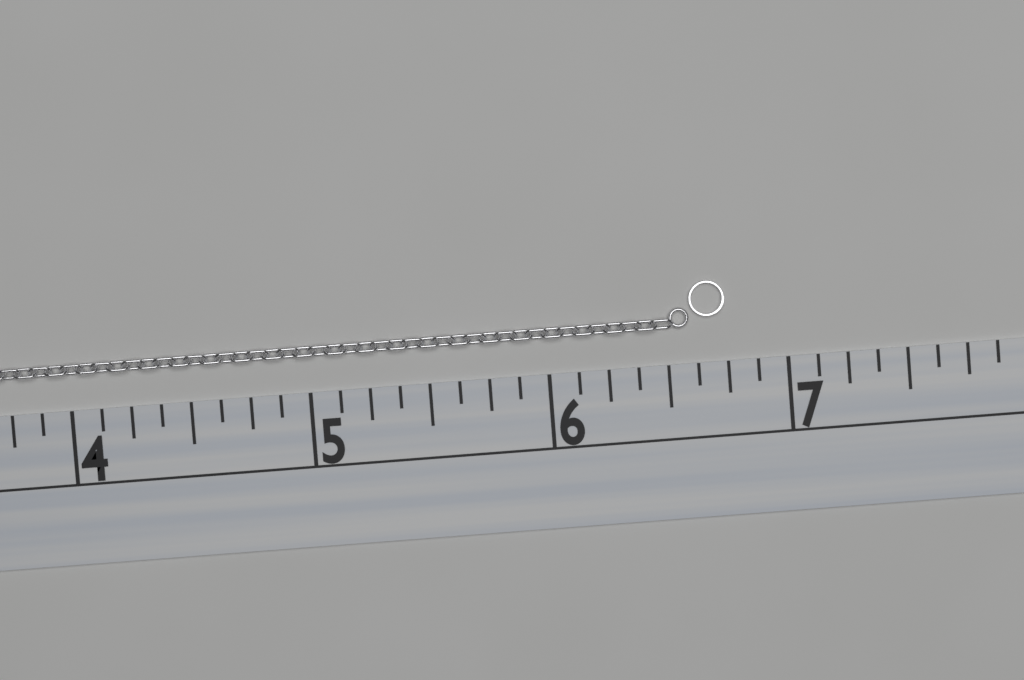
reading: 6.750 (no unit)
